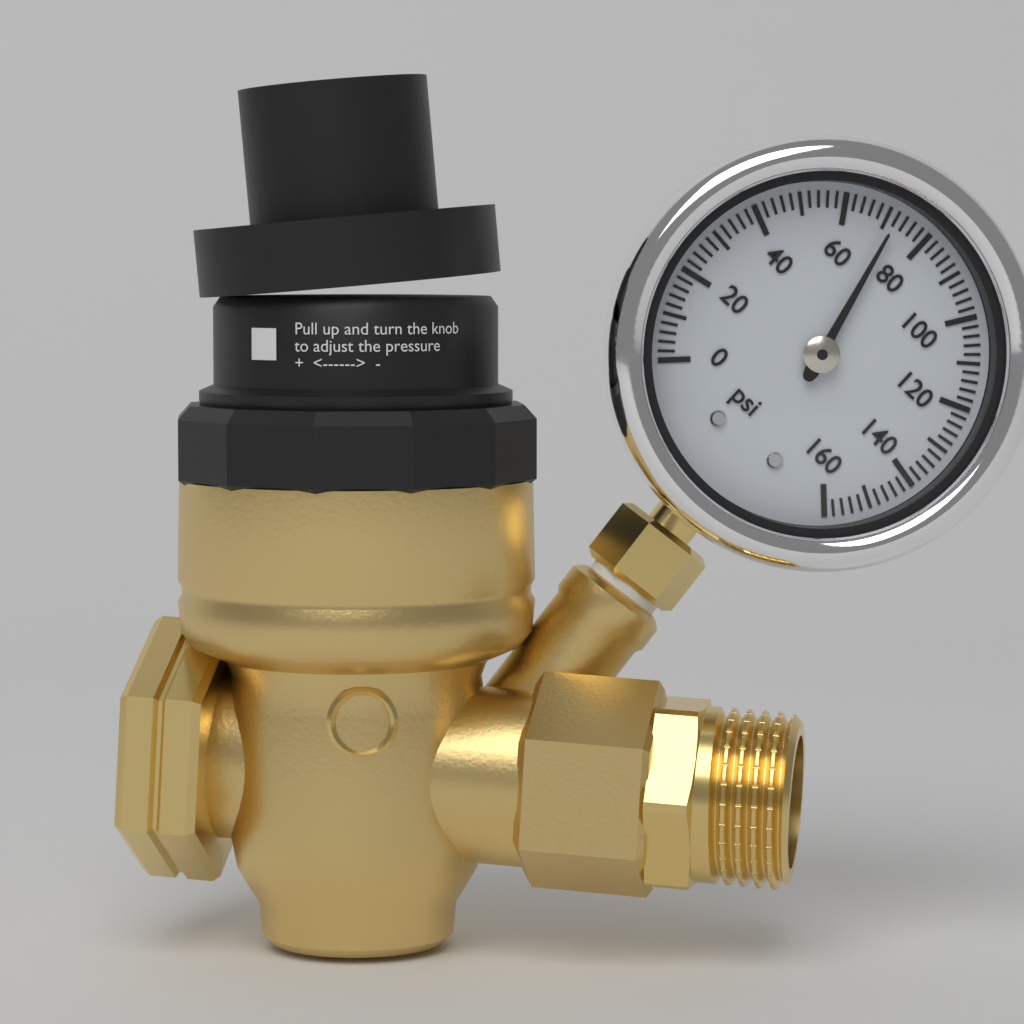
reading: 72 psi
